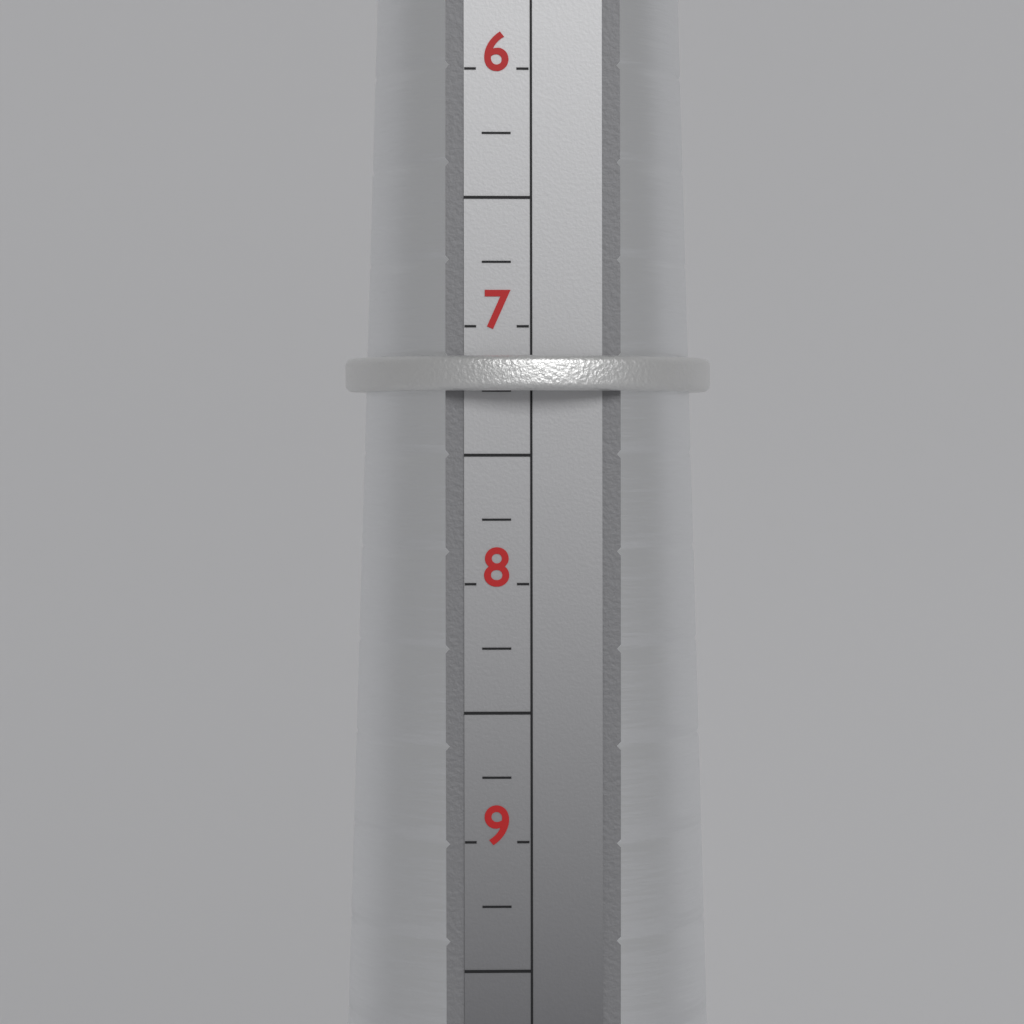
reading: 7.25 (no unit)
